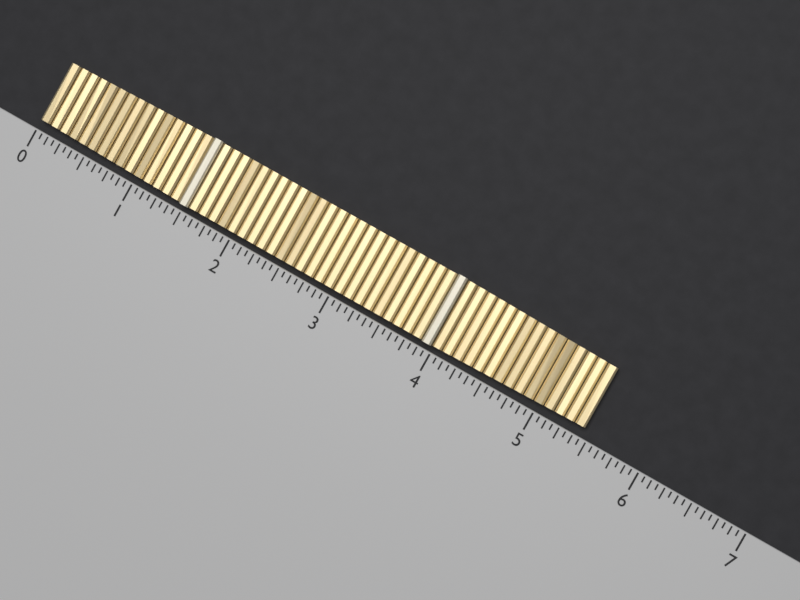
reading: 5.4375 (no unit)
